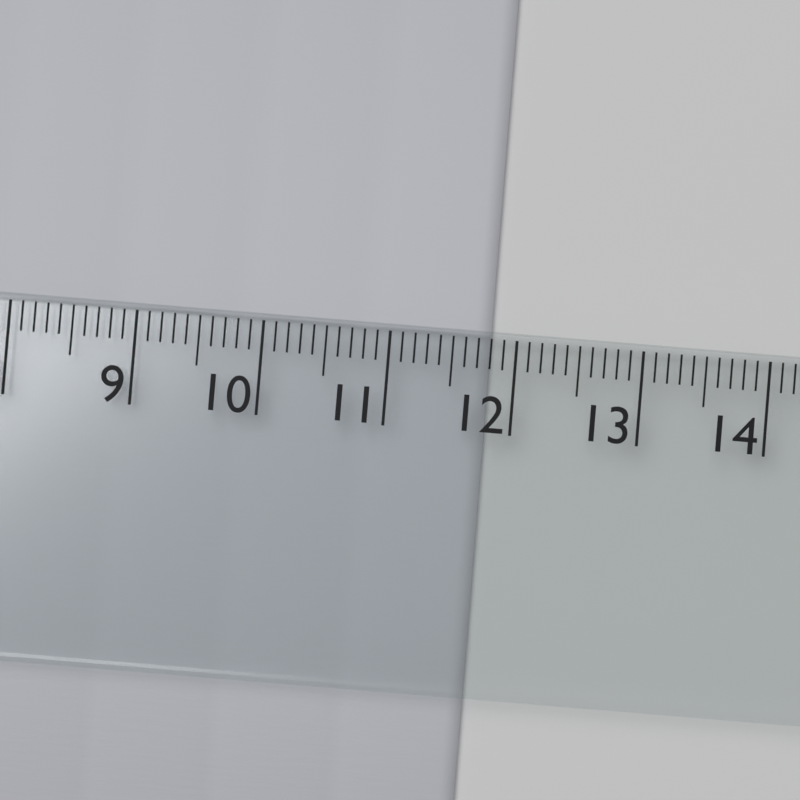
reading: 11.8 cm
